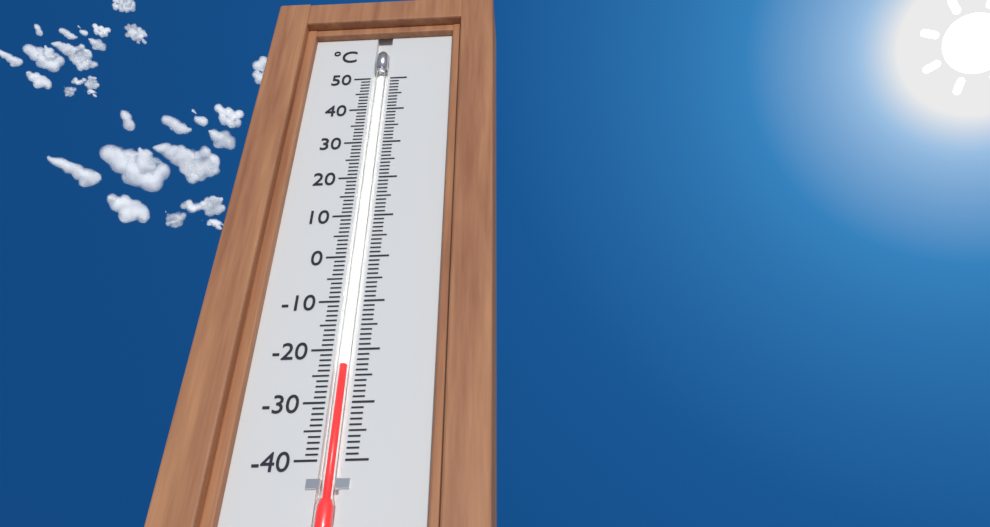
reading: -23 °C
